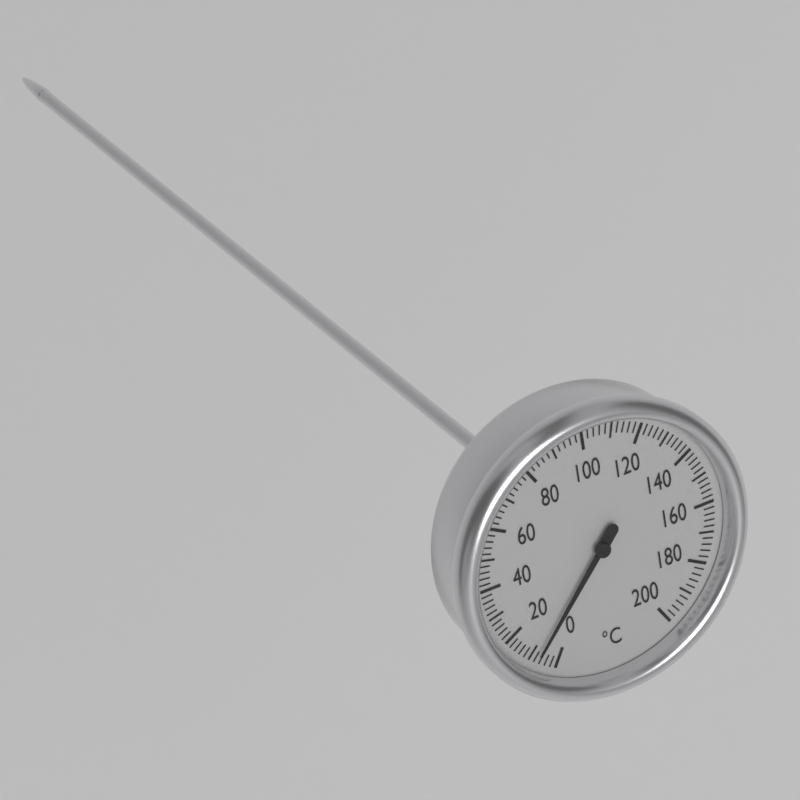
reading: 8 °C
